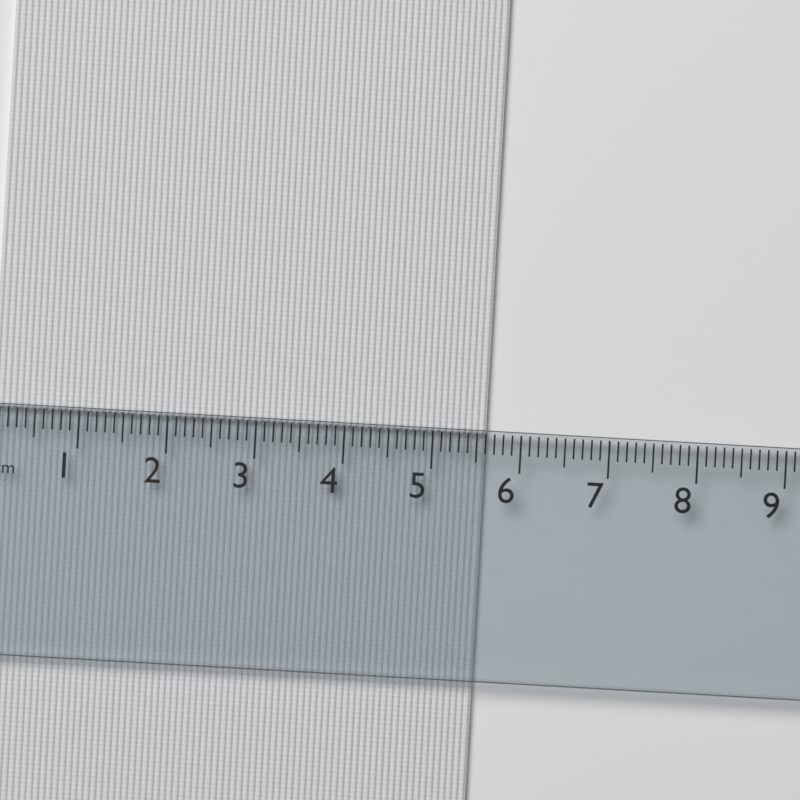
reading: 5.6 cm
